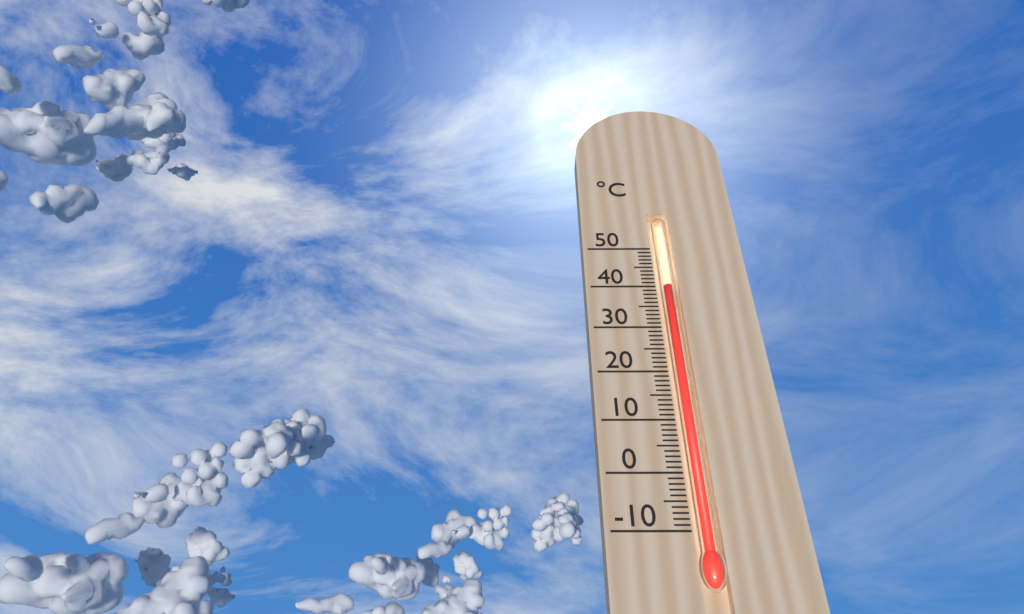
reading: 40 °C
